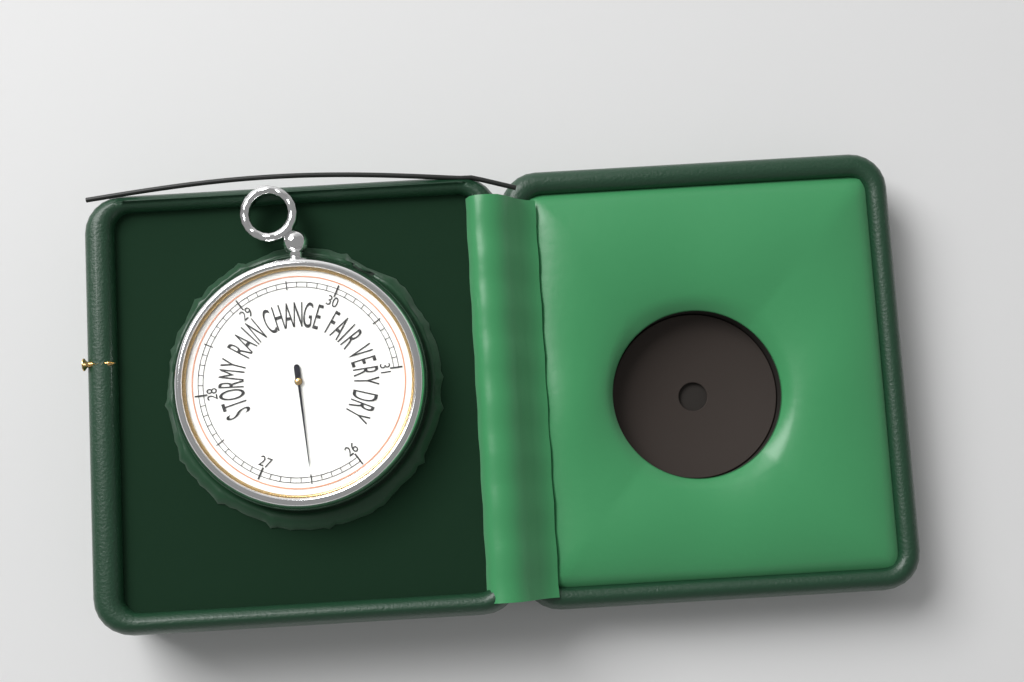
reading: 26.5 inHg
